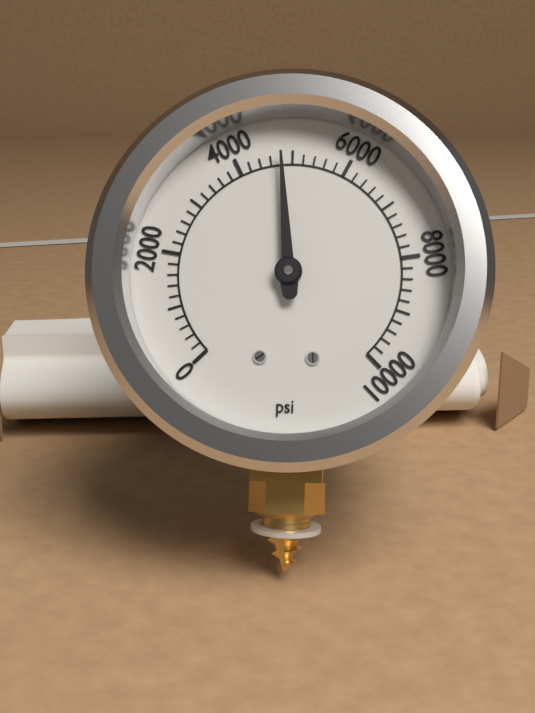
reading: 4800 psi
